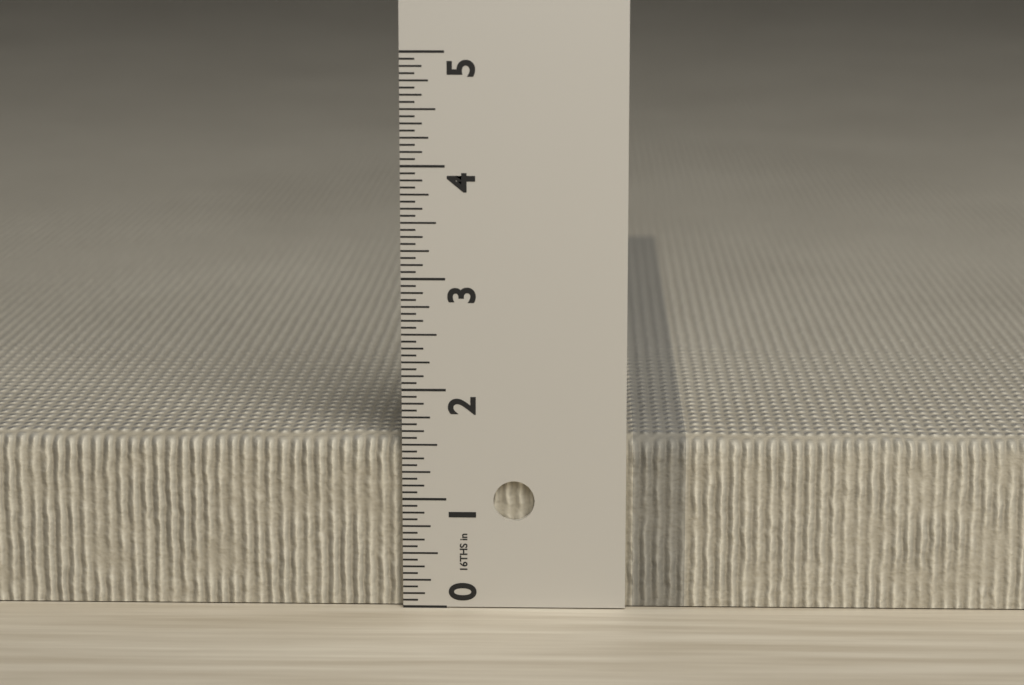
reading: 1.5625 in
